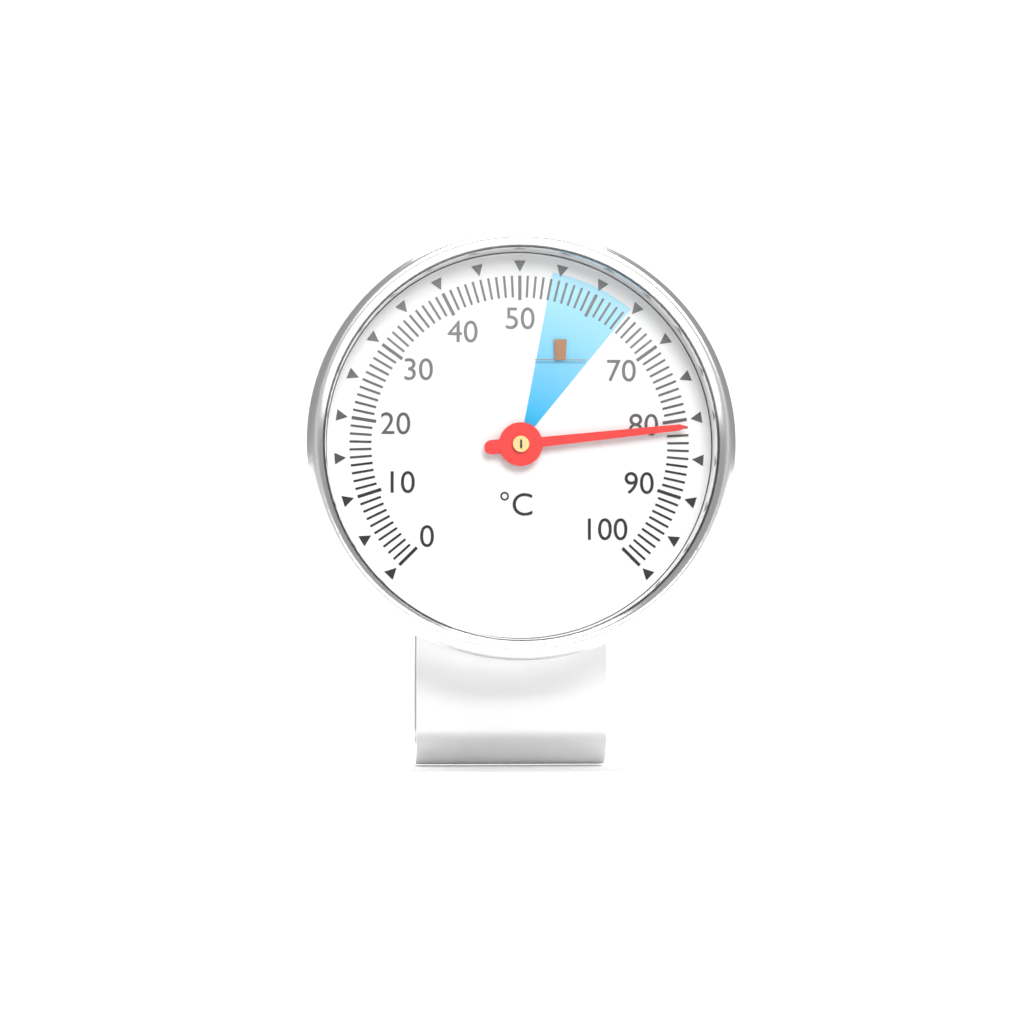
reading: 81 °C
